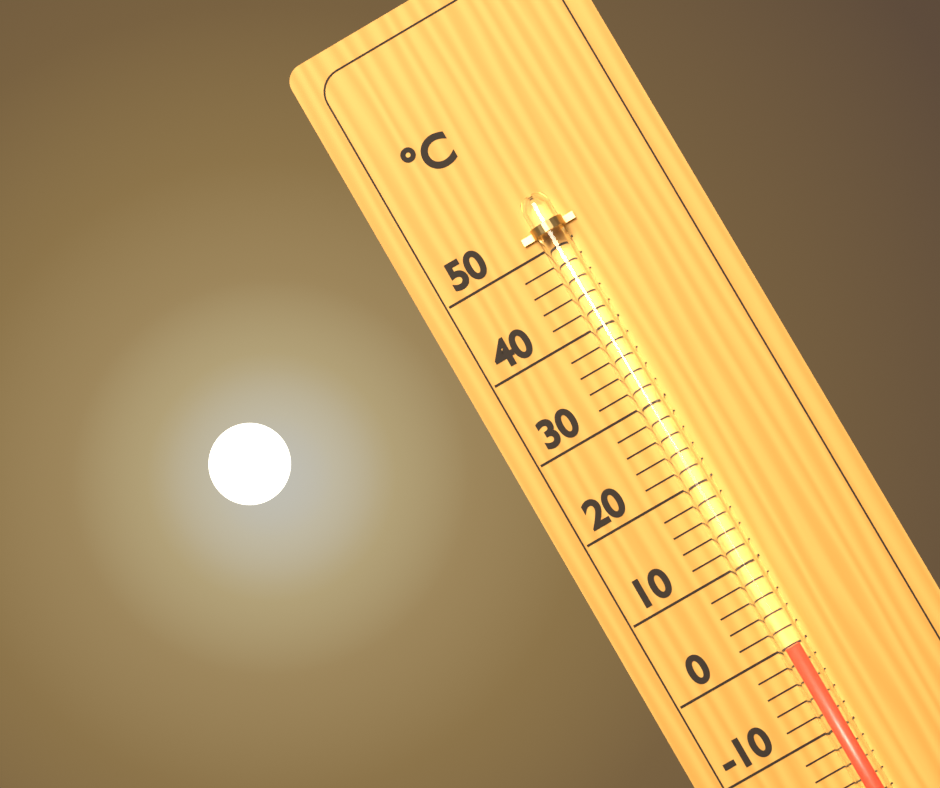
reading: 0 °C
